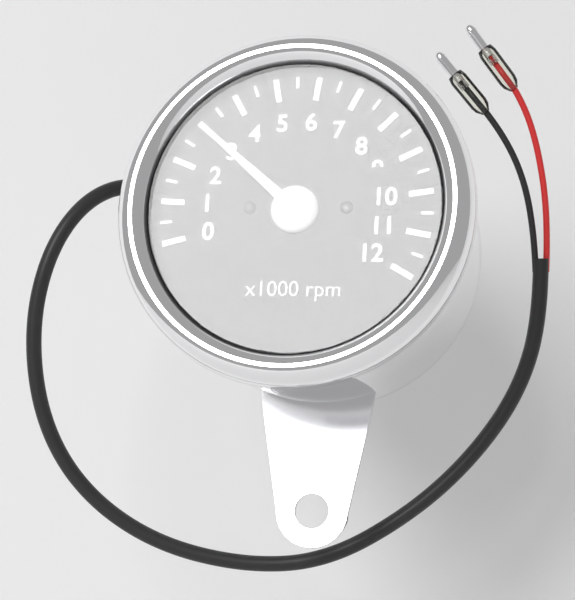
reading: 3.0 x1000 rpm
